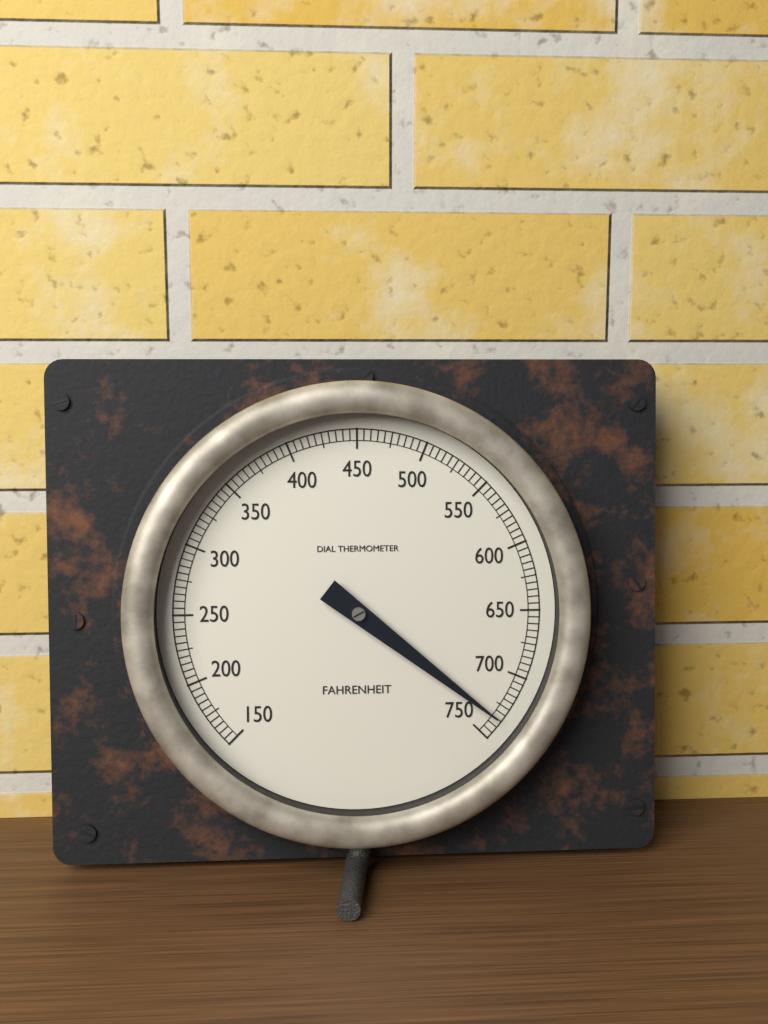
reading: 735 °F
